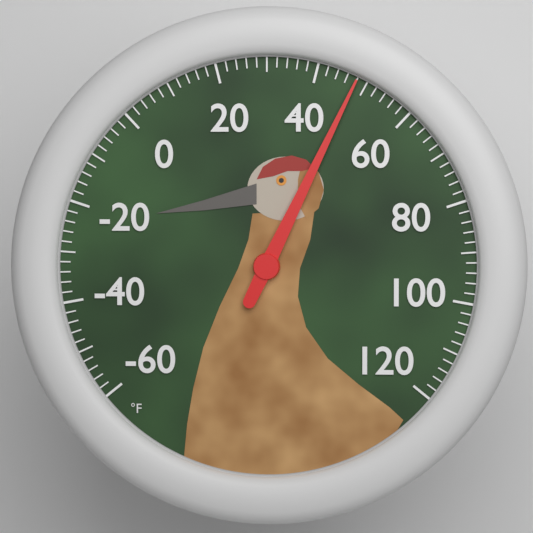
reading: 48 °F
